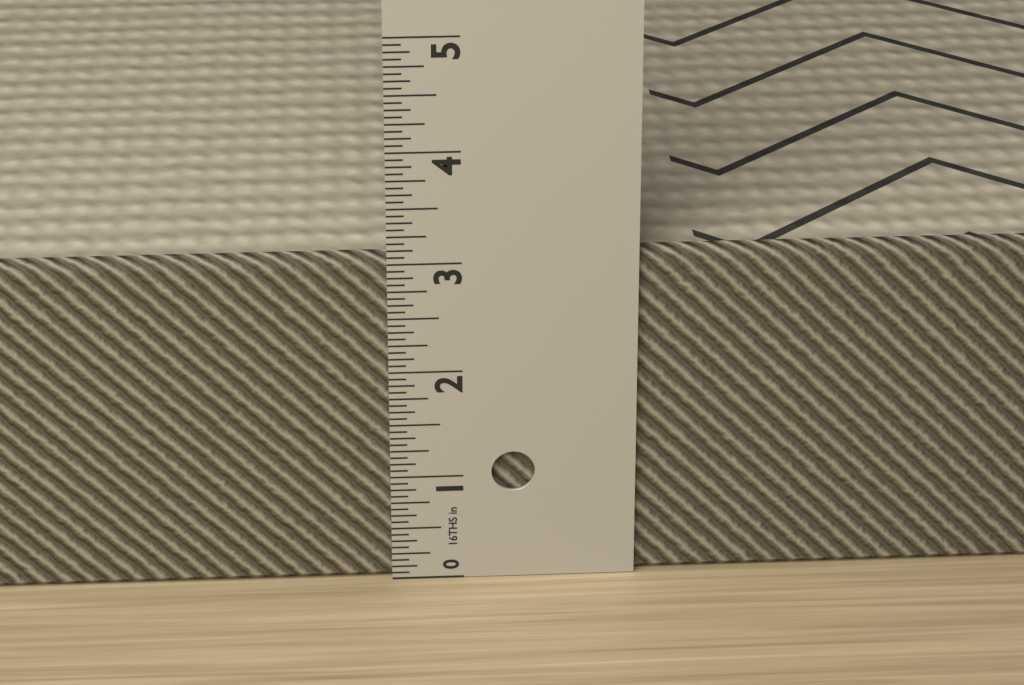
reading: 3.0625 in
